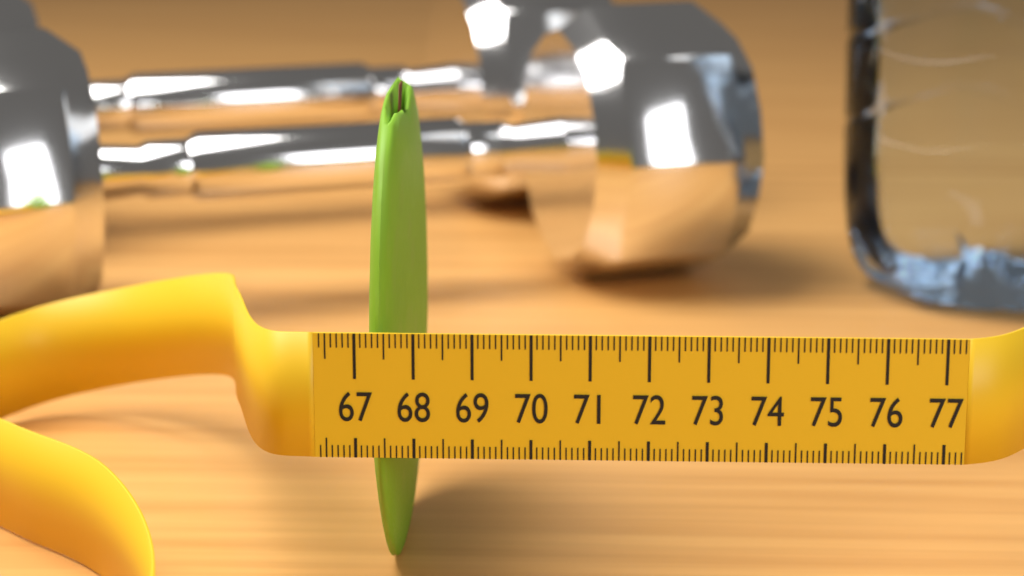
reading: 67.8 (no unit)
